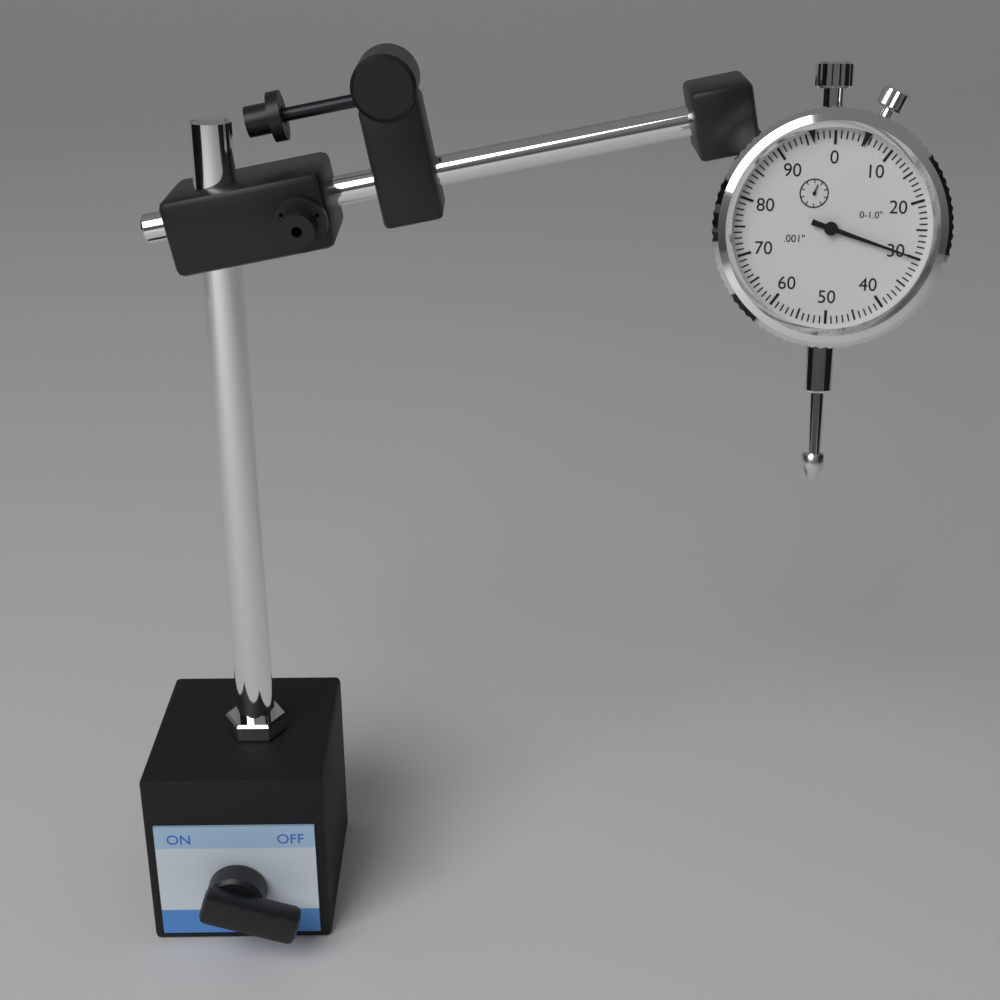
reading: 0.030 in
